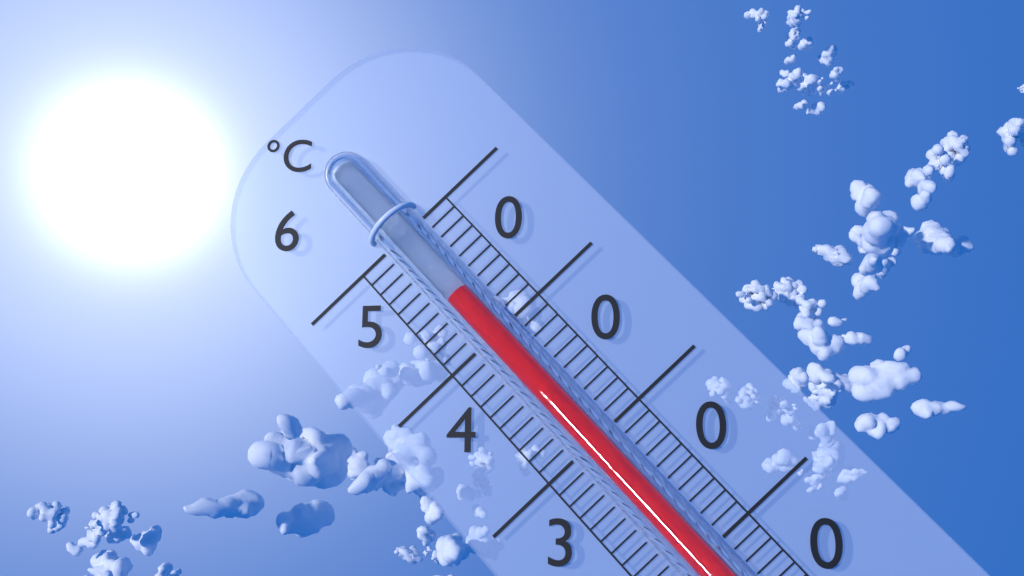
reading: 54 °C
